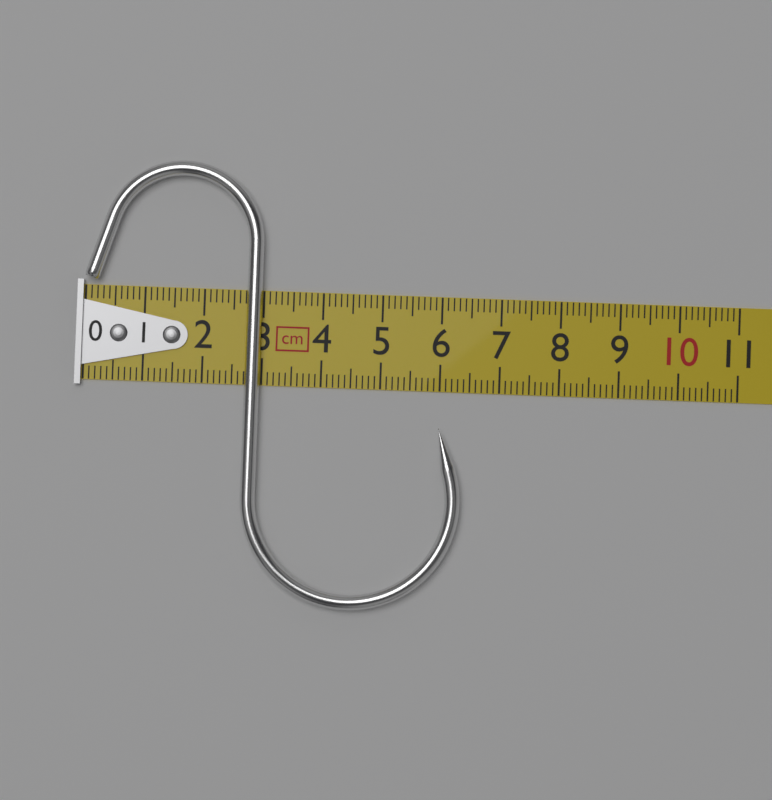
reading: 6.4 cm
